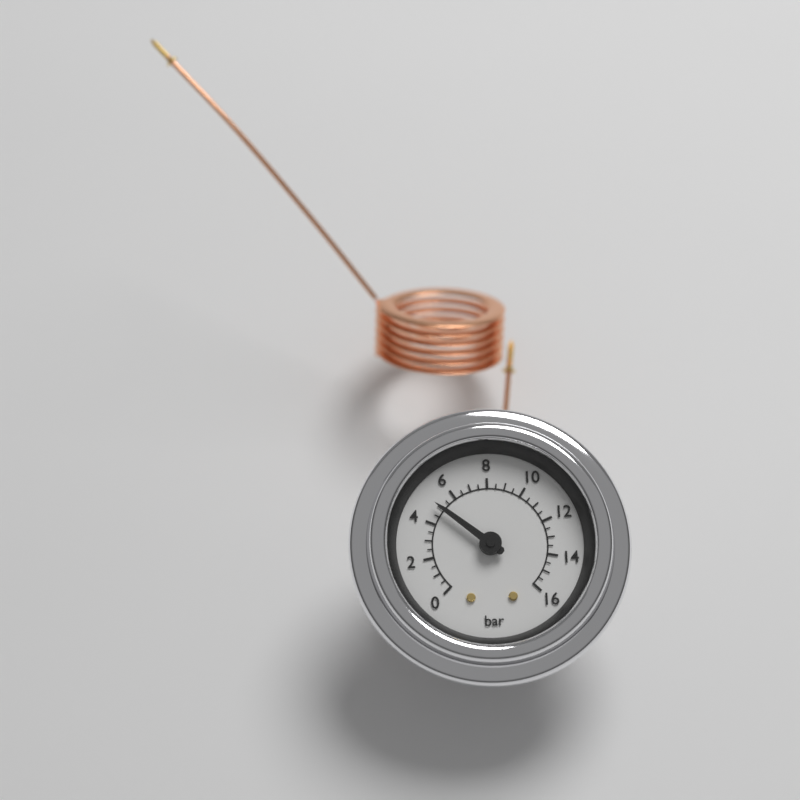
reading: 5.0 bar
